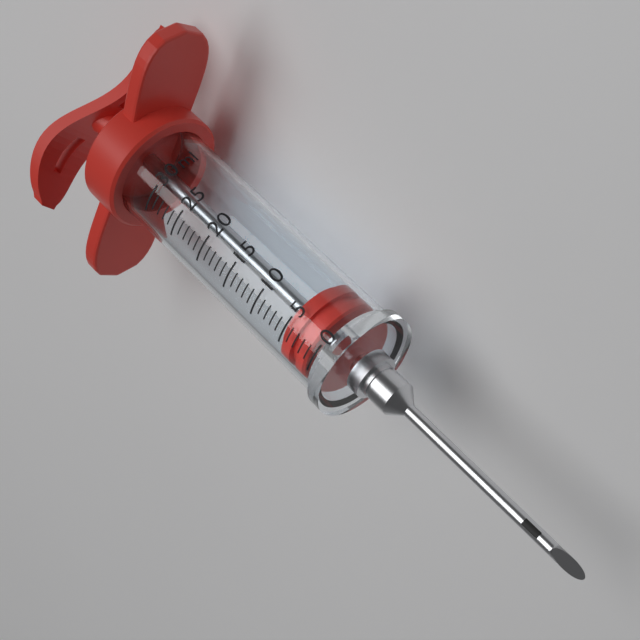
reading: 1 ml
